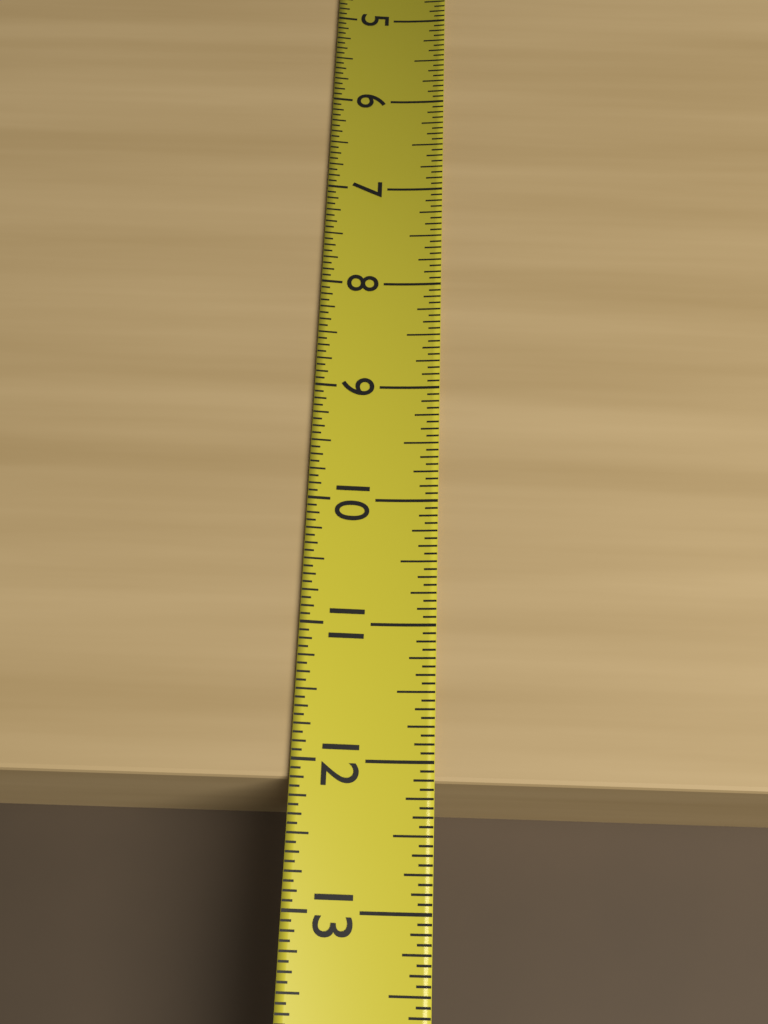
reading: 12.1250 (no unit)
